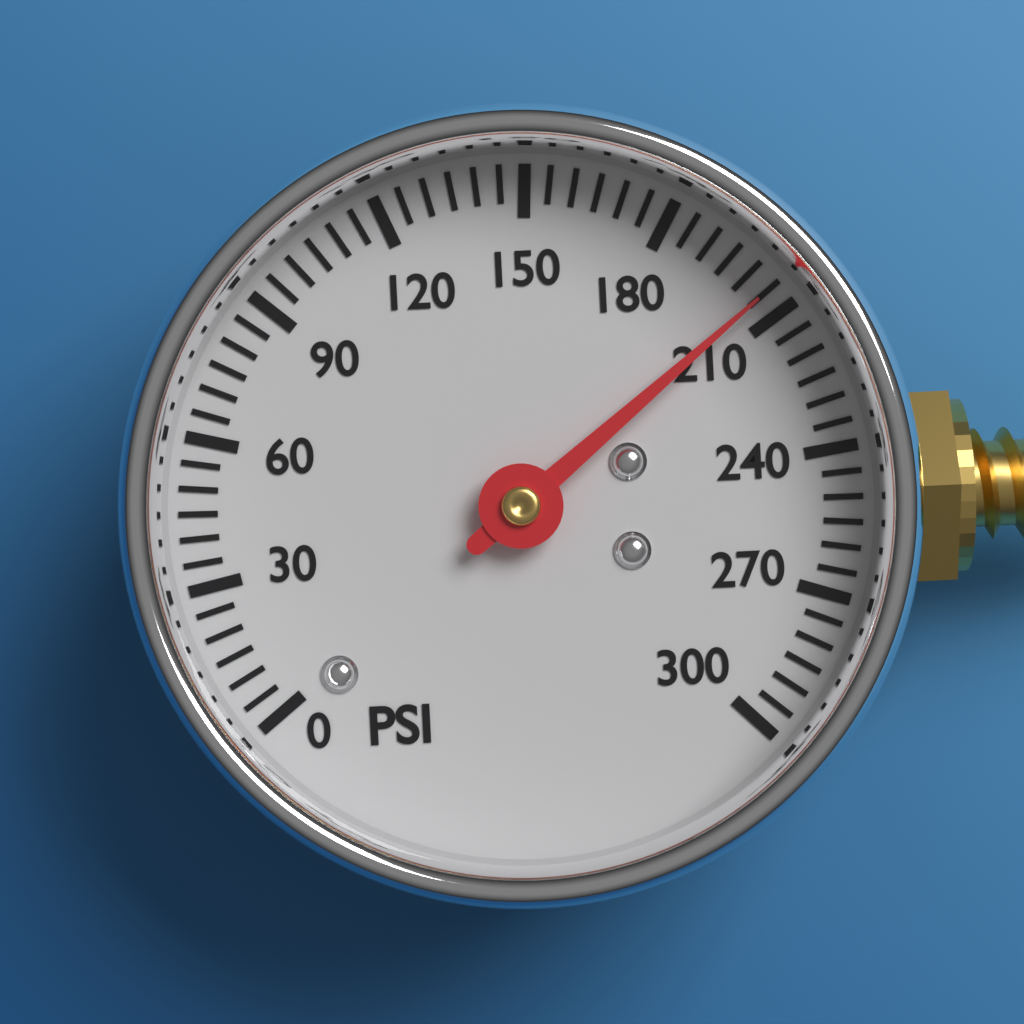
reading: 205 psi
